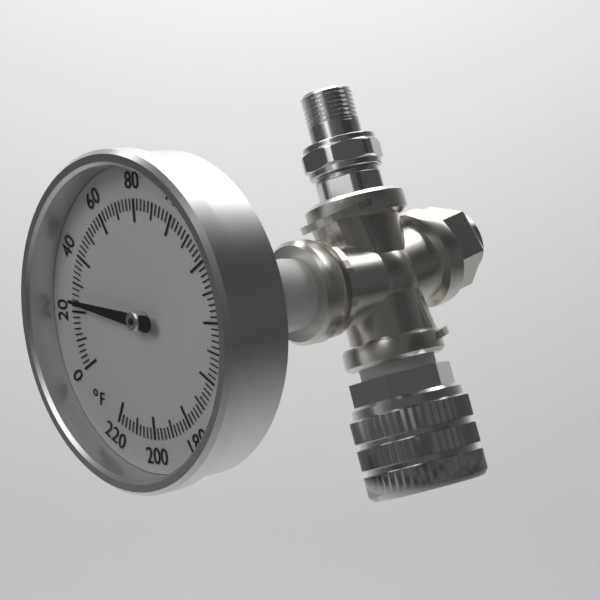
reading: 24 °F
